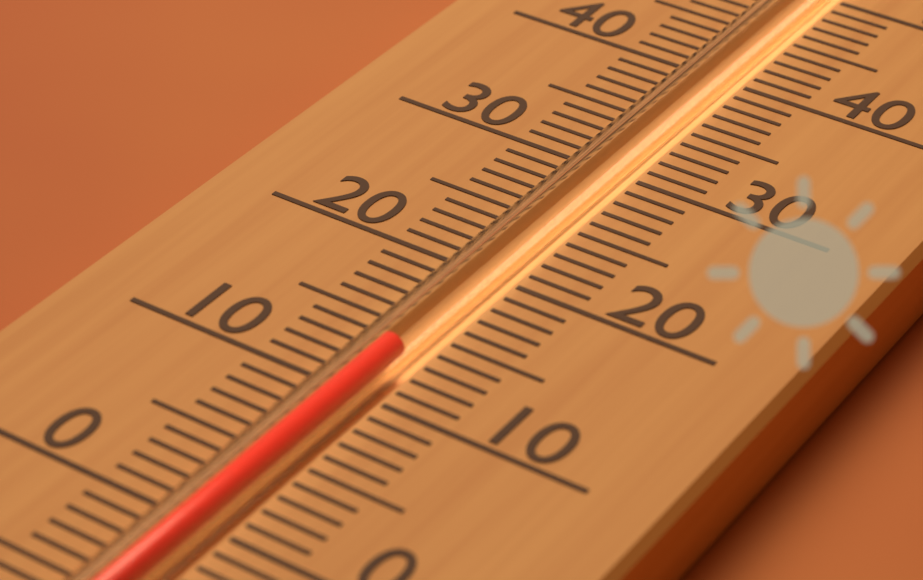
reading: 13 (no unit)
